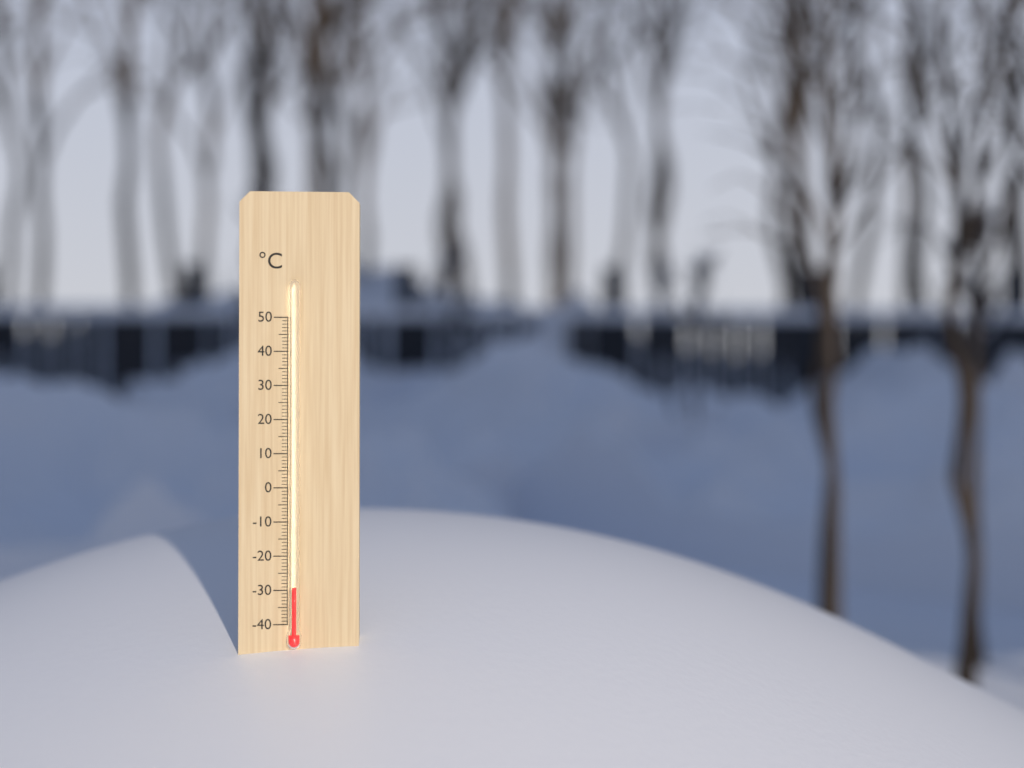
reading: -29 °C
